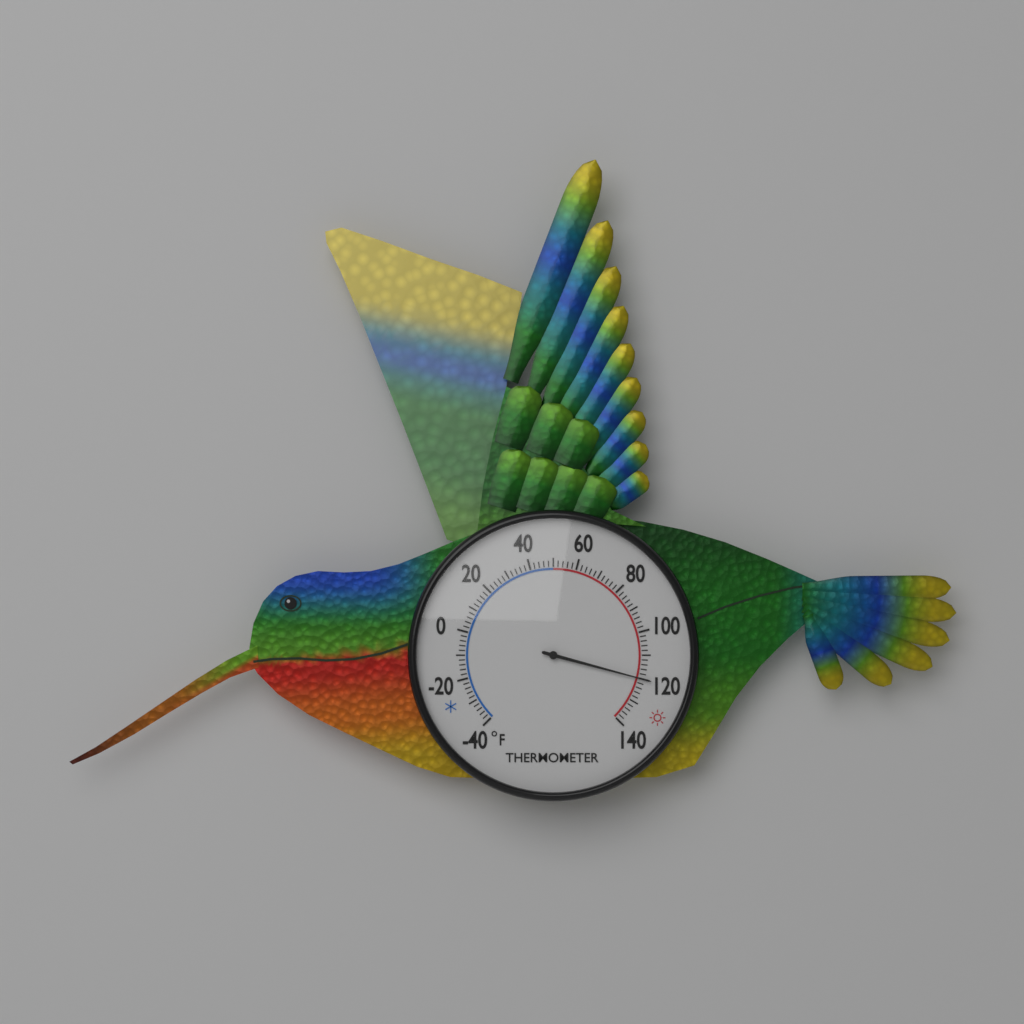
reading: 120 °F
